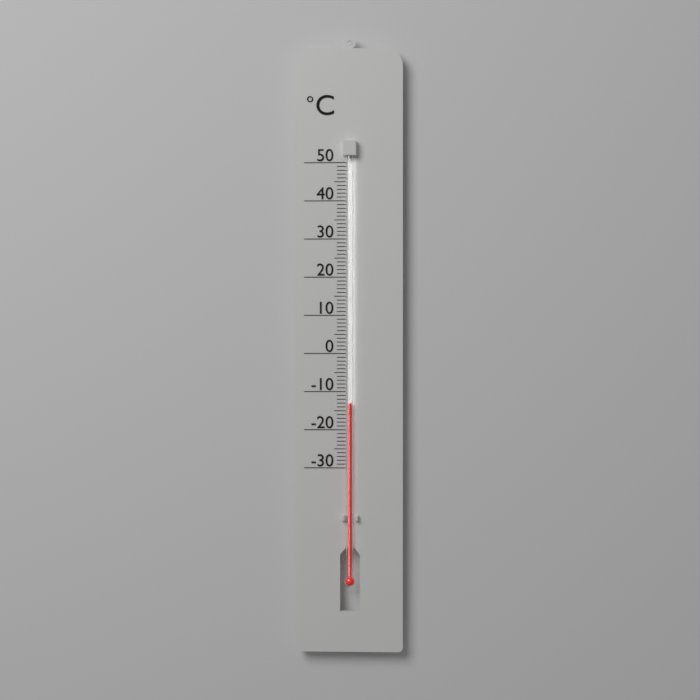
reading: -13 °C
